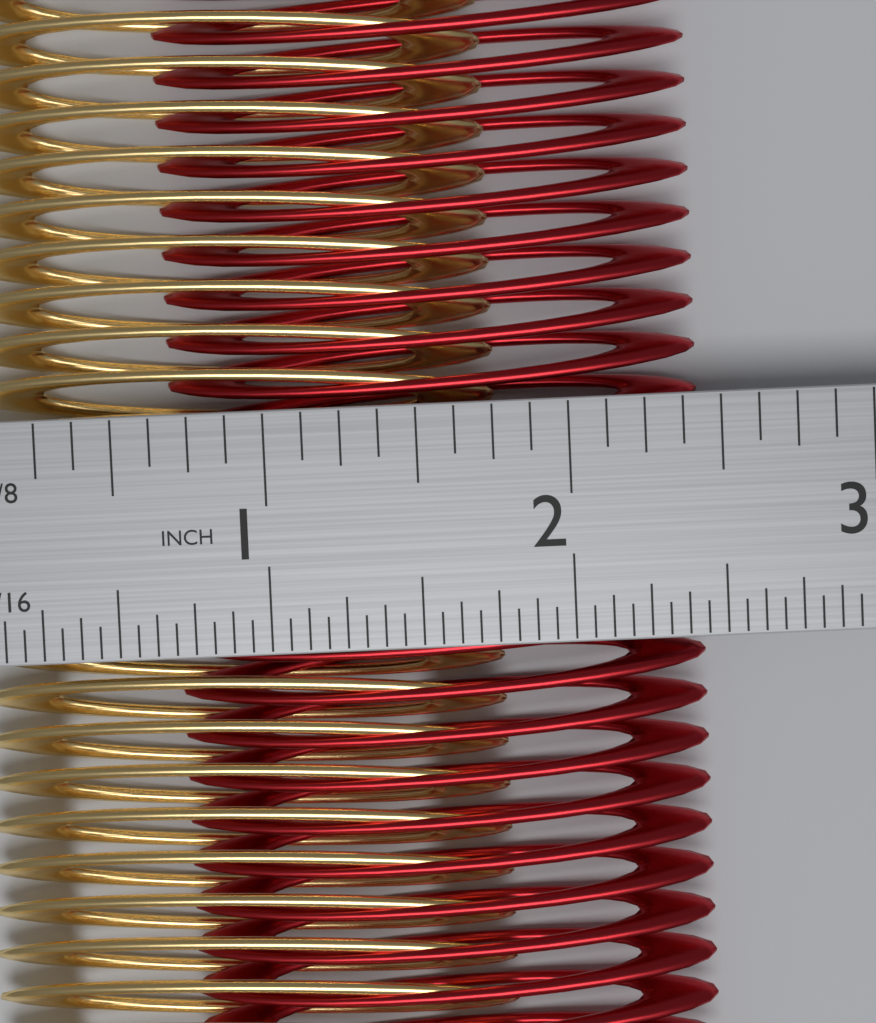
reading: 2.4375 in
